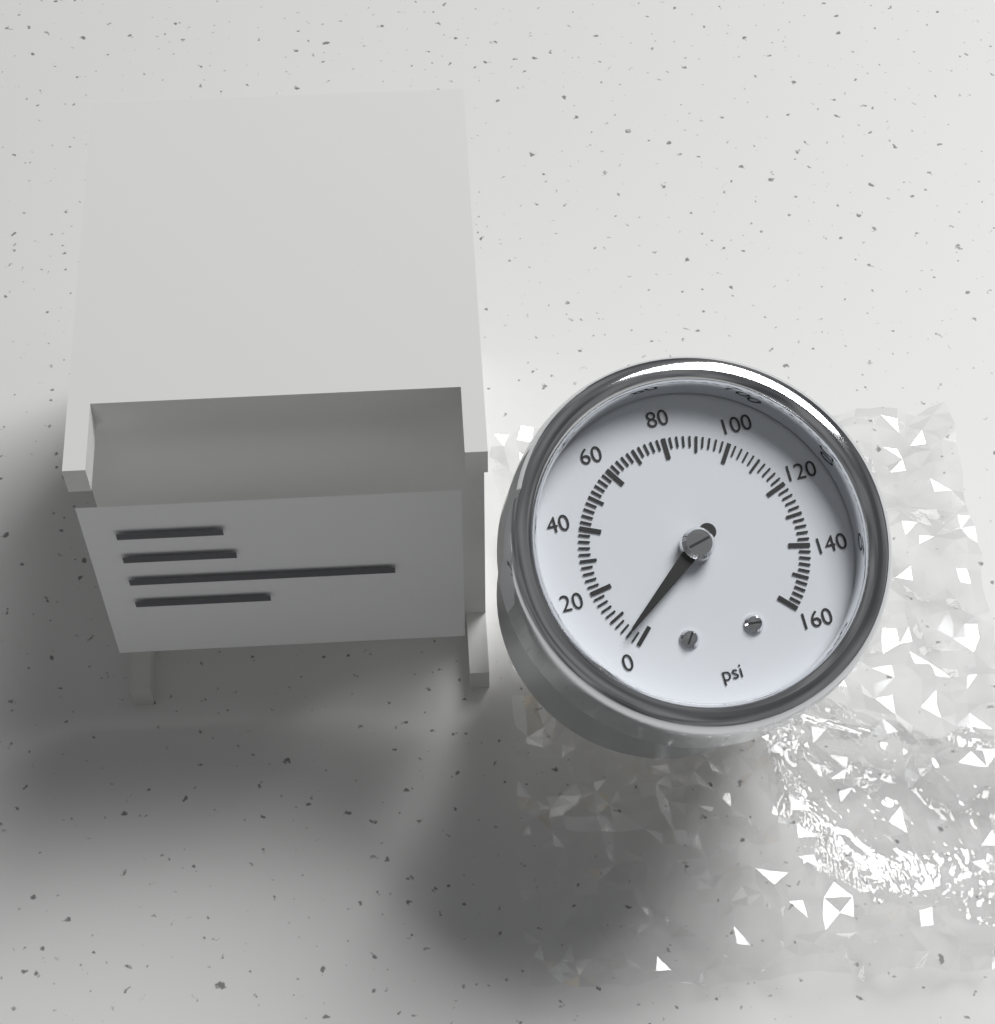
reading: 4 psi
